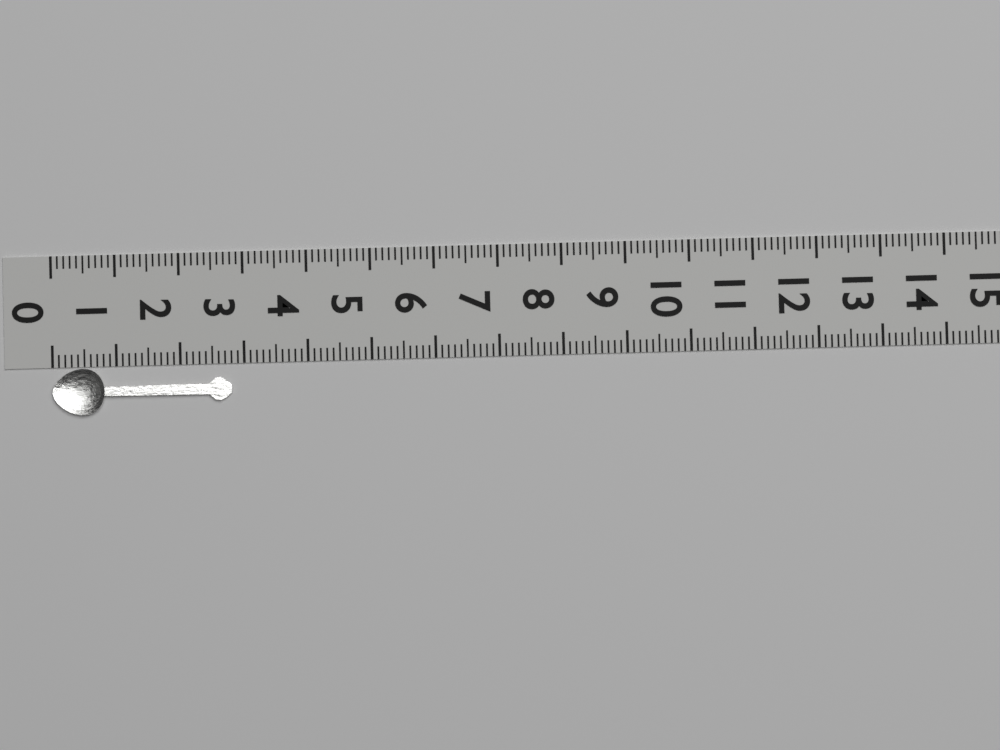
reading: 2.8 (no unit)
